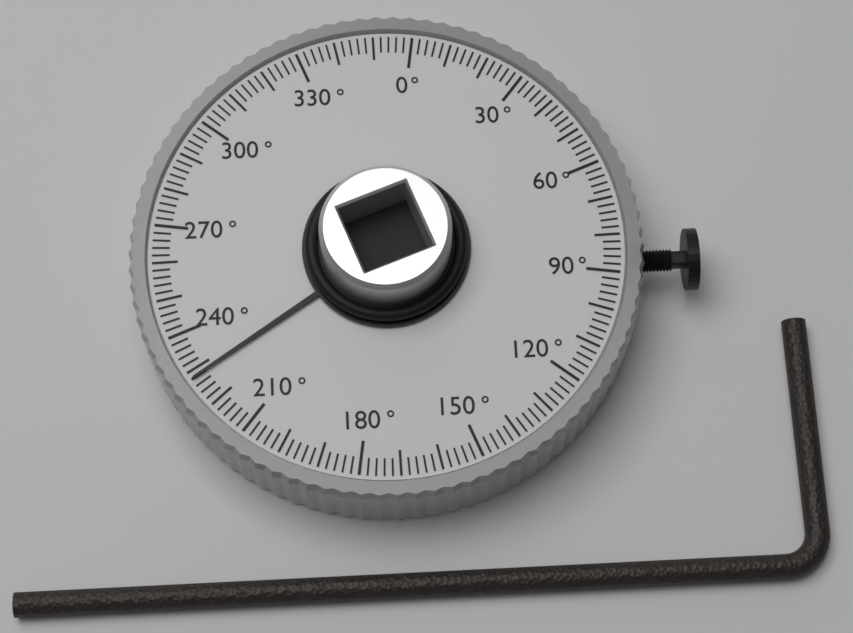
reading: 228 °
